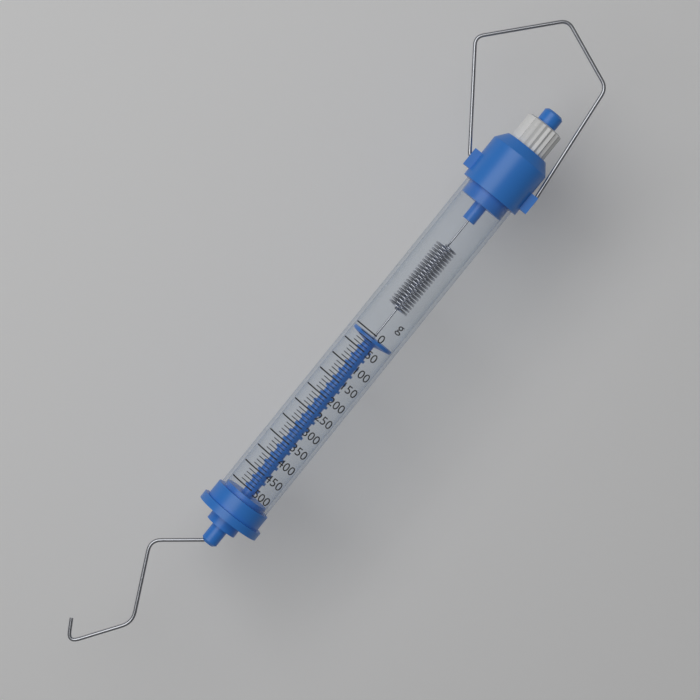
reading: 10 g
